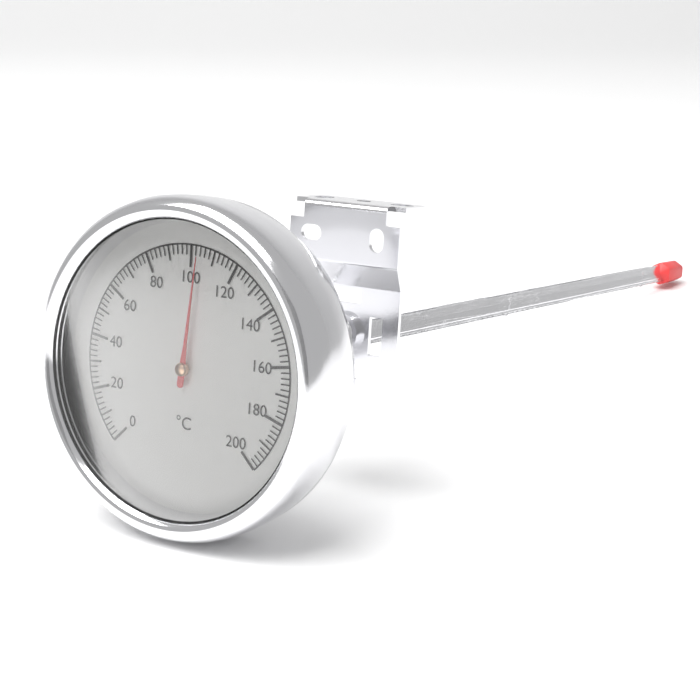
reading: 104 °C
